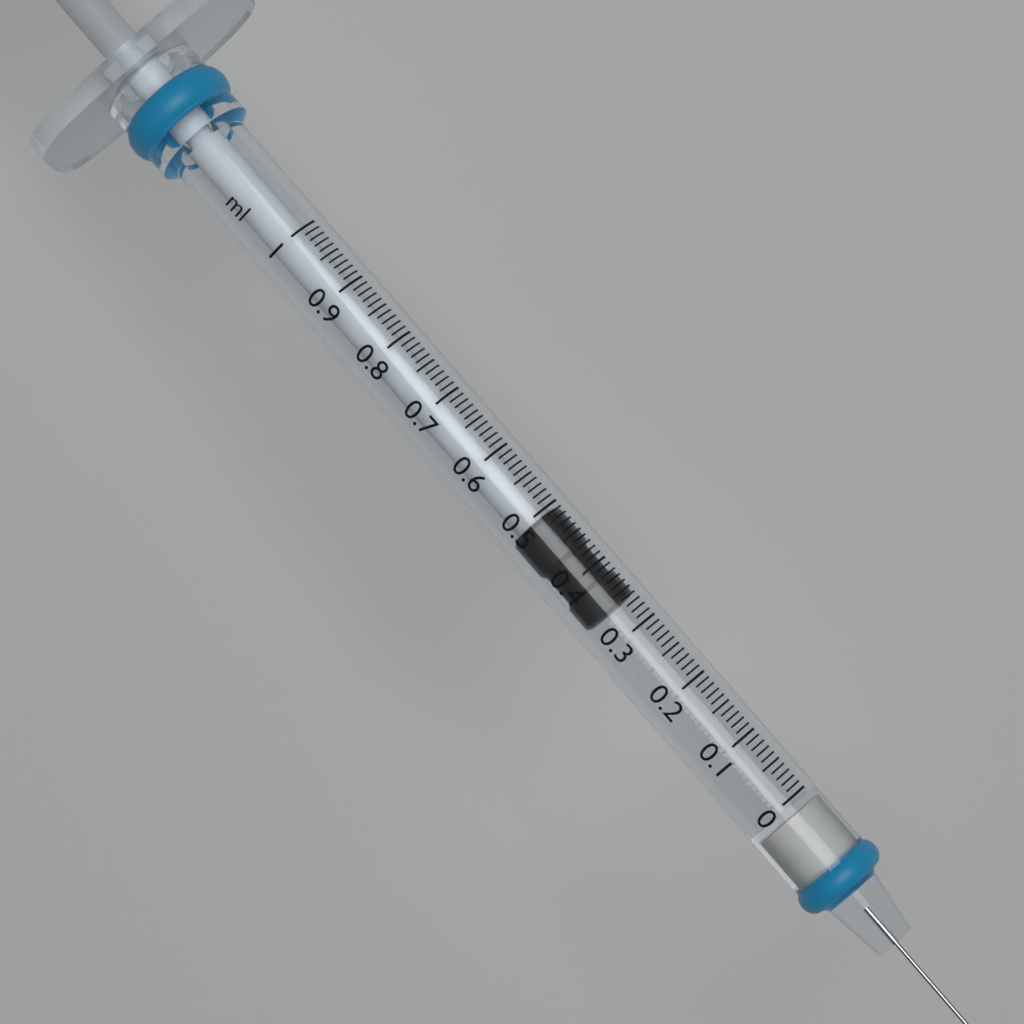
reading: 0.34 ml
